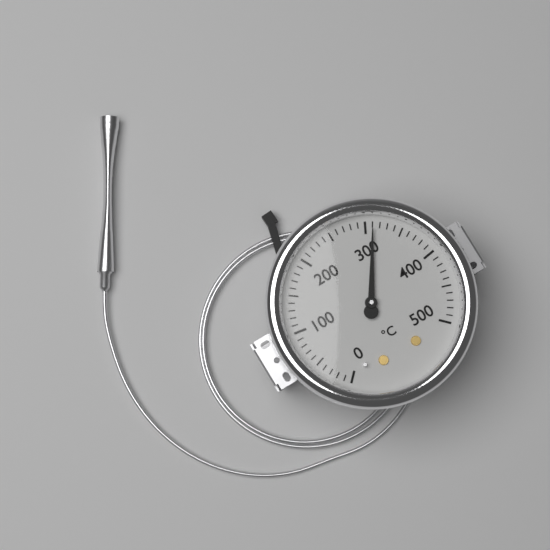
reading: 310 °C
